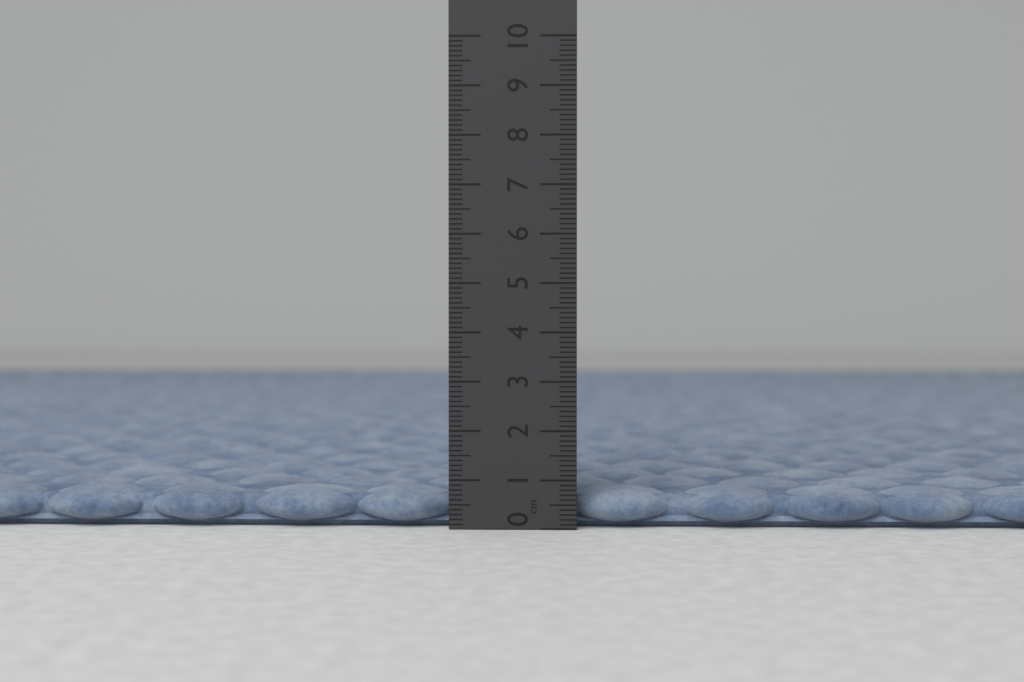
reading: 0.8 cm
